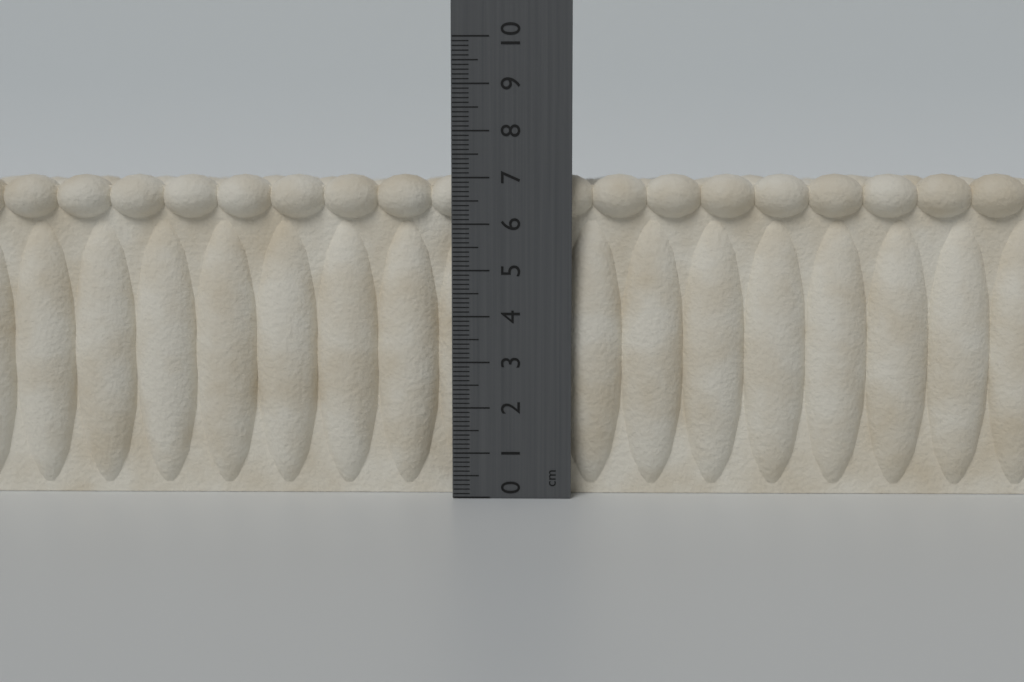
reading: 7.1 cm
